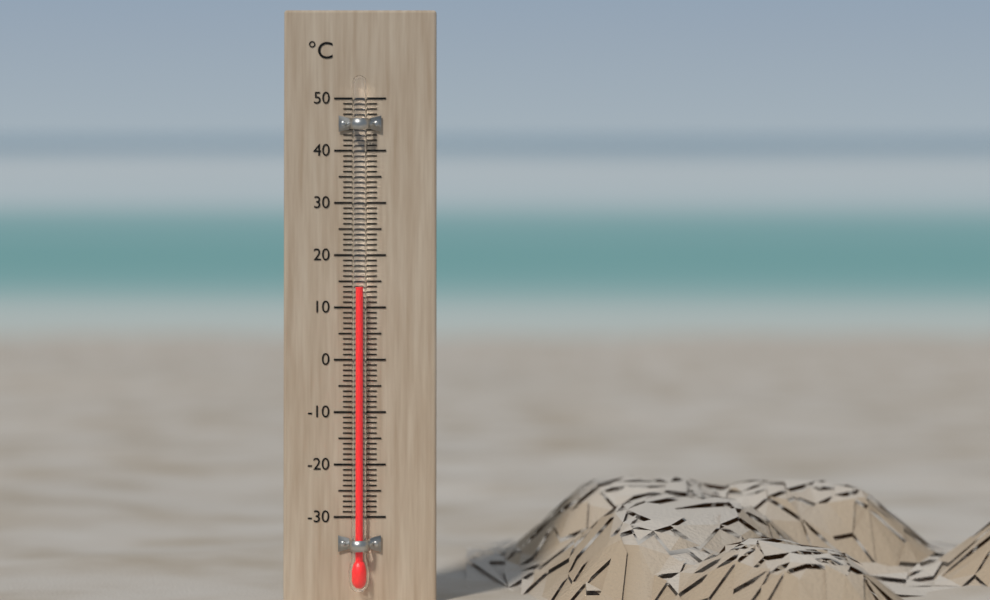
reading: 14 °C
